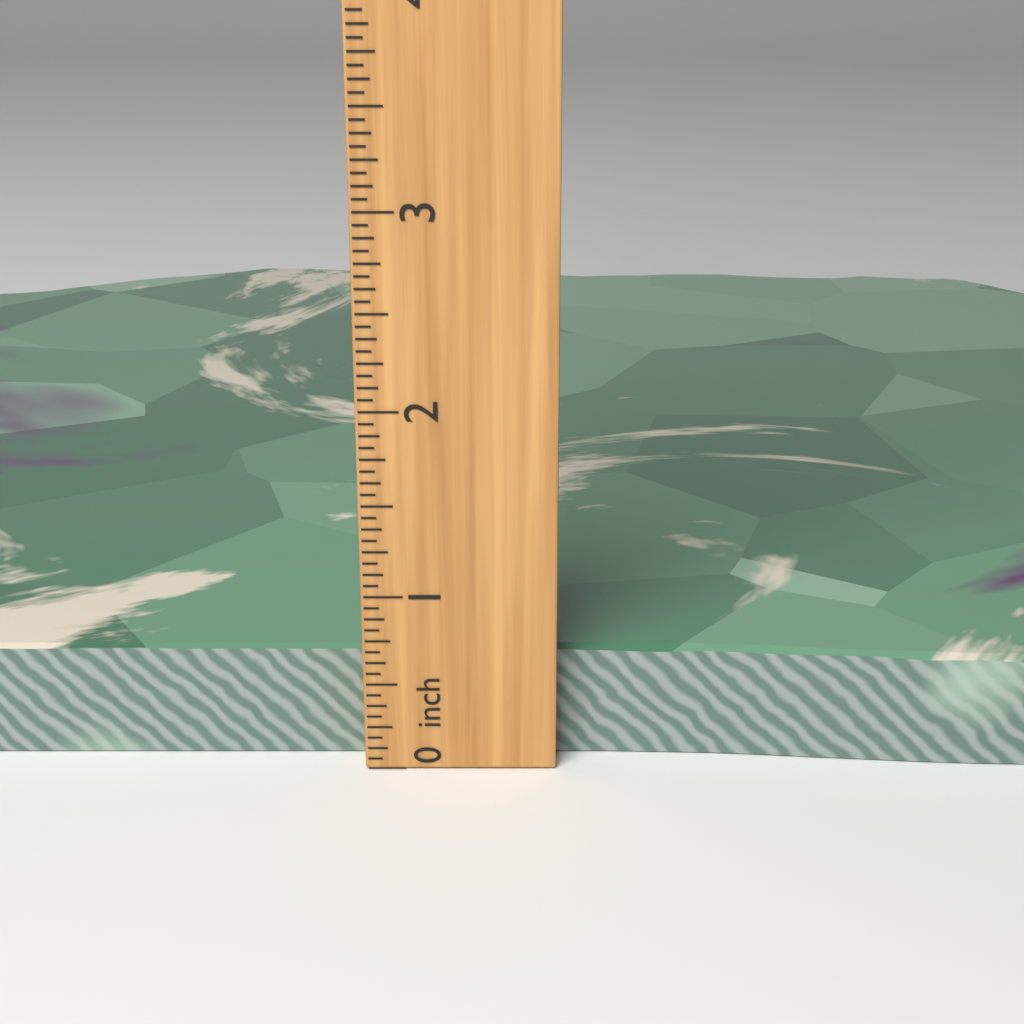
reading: 0.6250 inch
